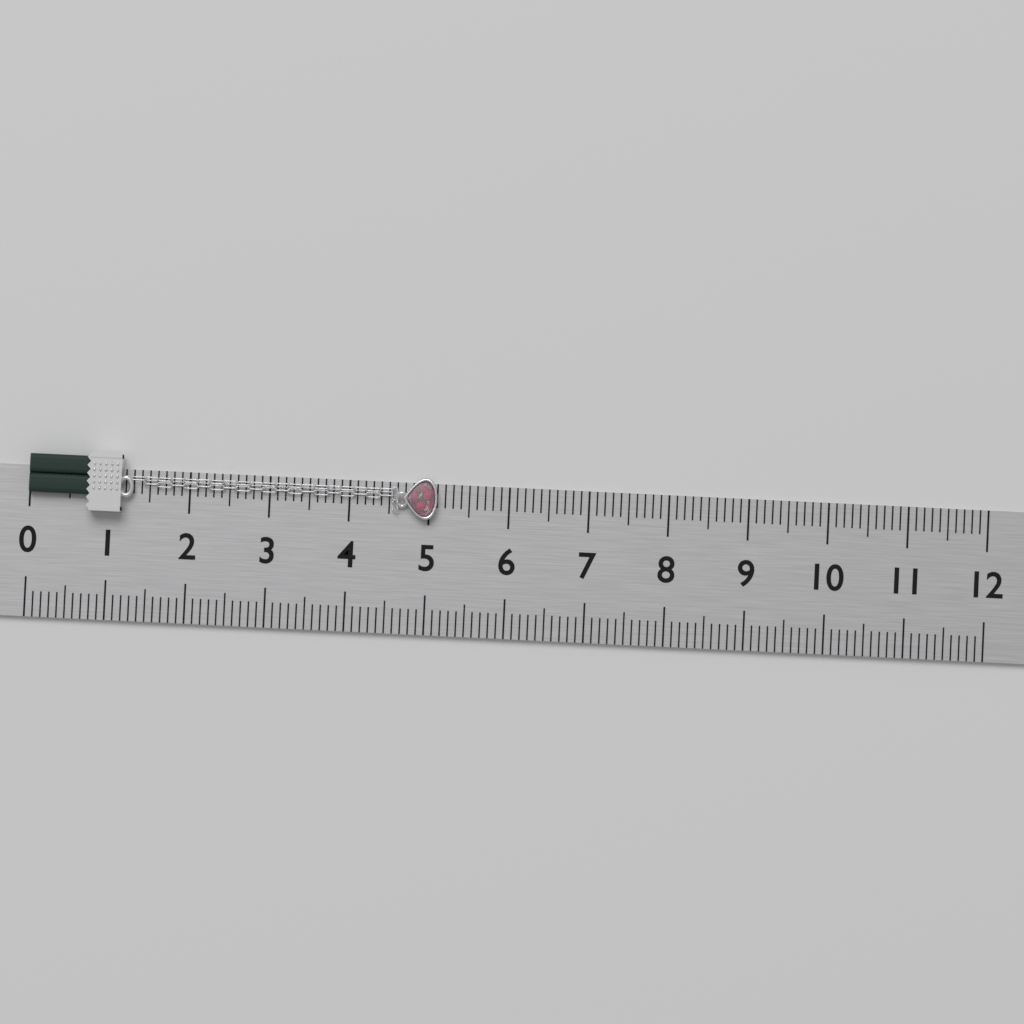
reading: 5.1 (no unit)
